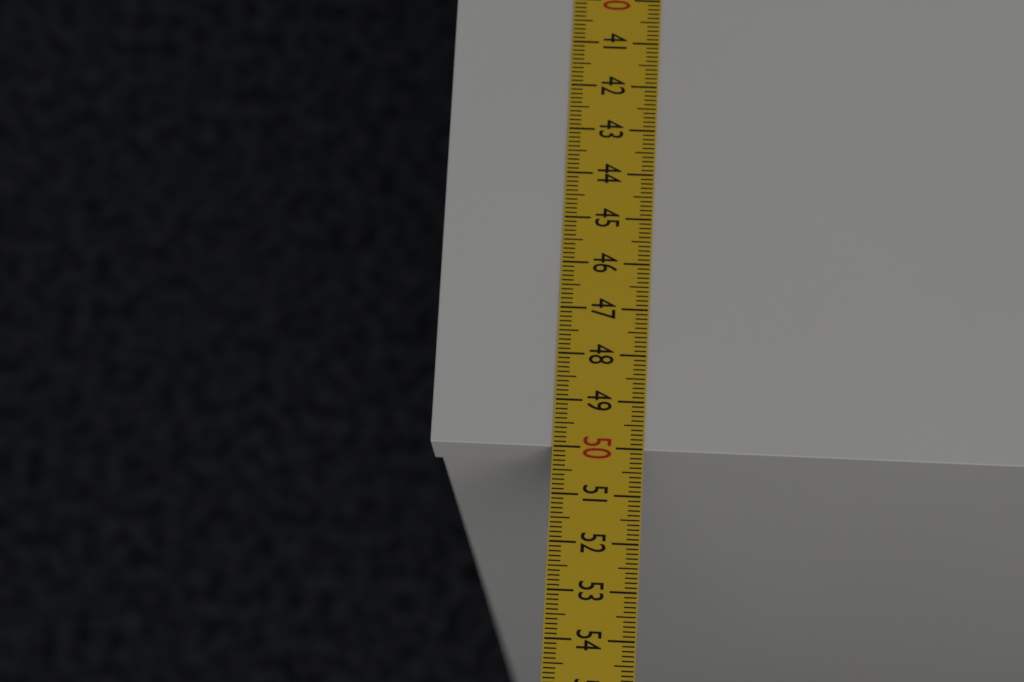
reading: 50.0 cm
